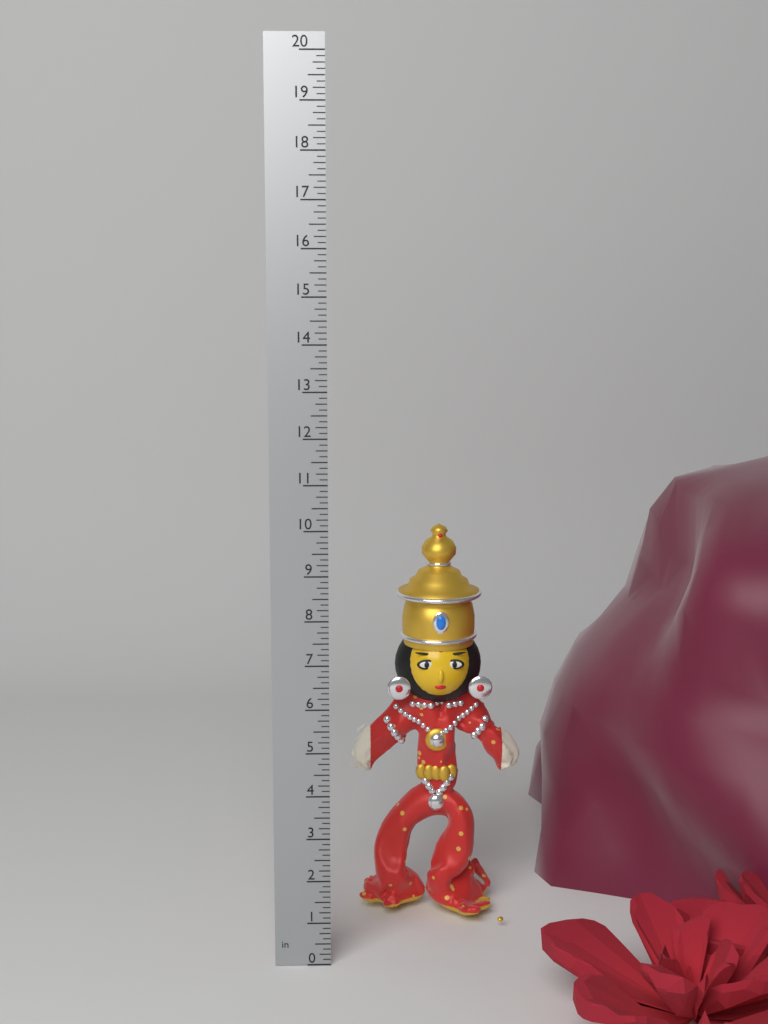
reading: 9.625 in
